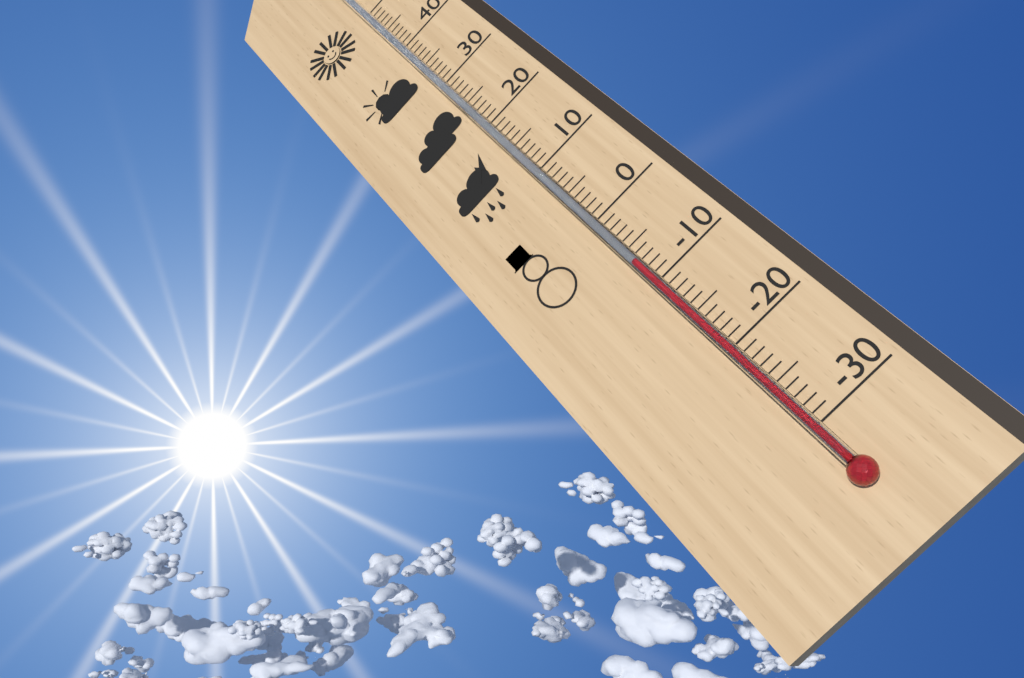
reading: -7 °C
